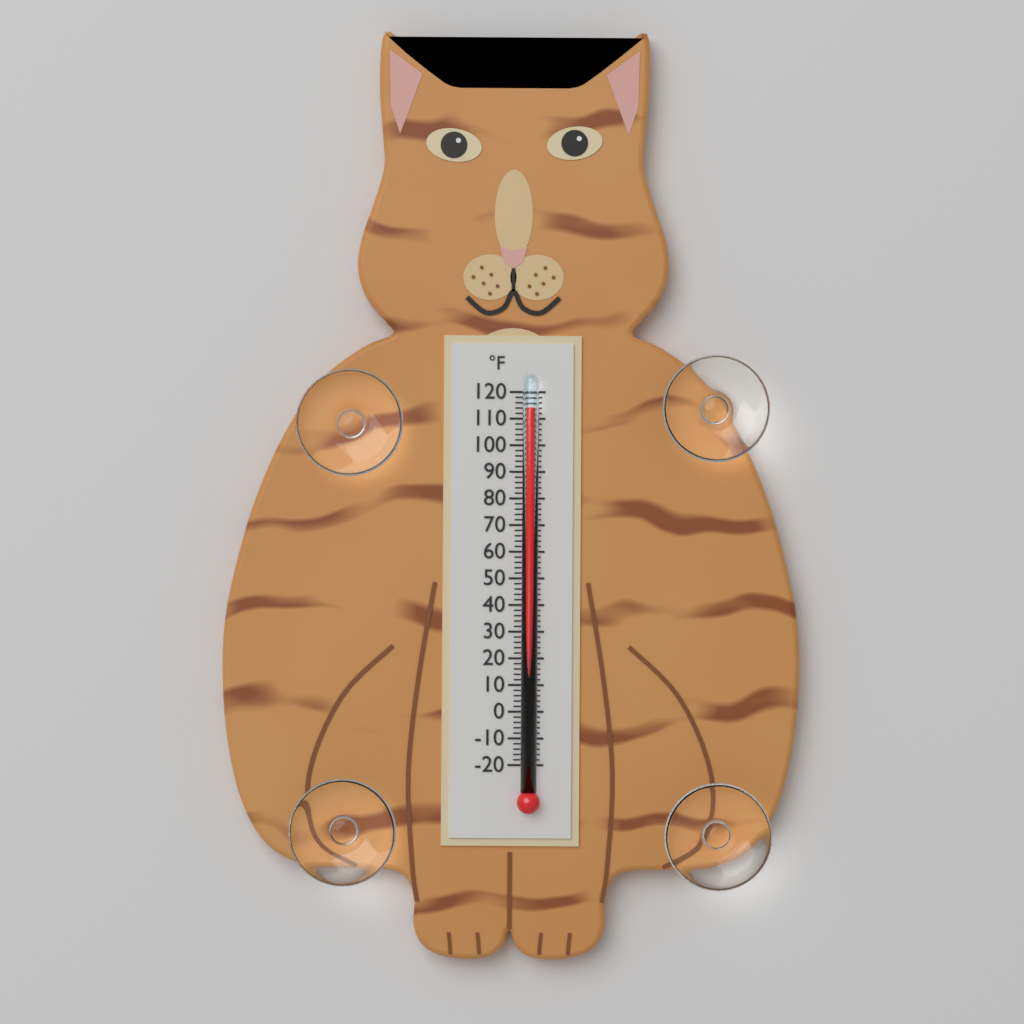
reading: 114 °F
